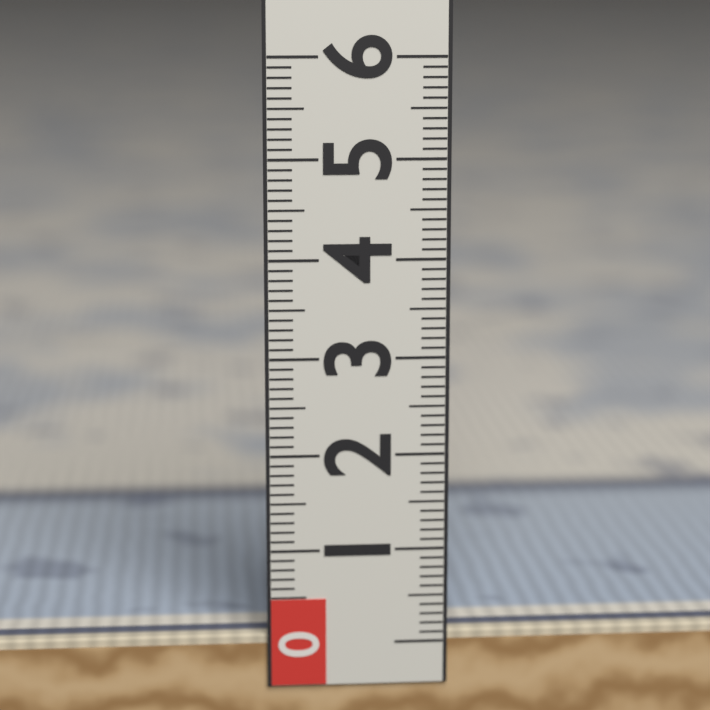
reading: 0.1 (no unit)
